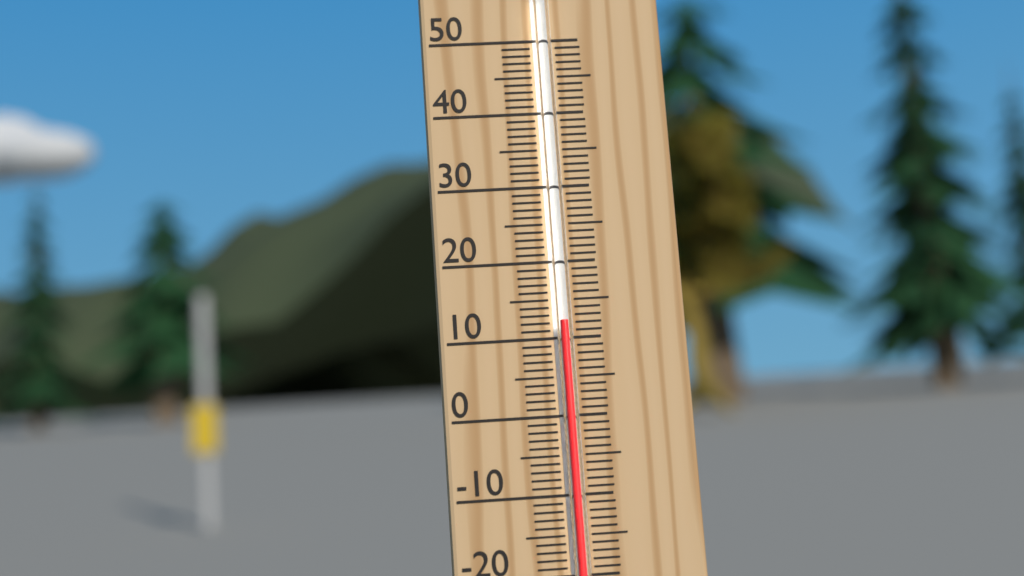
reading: 12 °C
